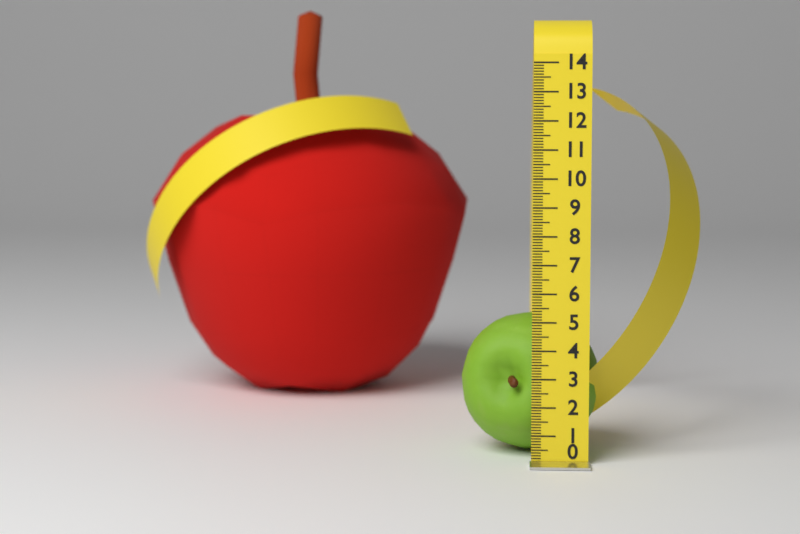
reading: 5.0 (no unit)
